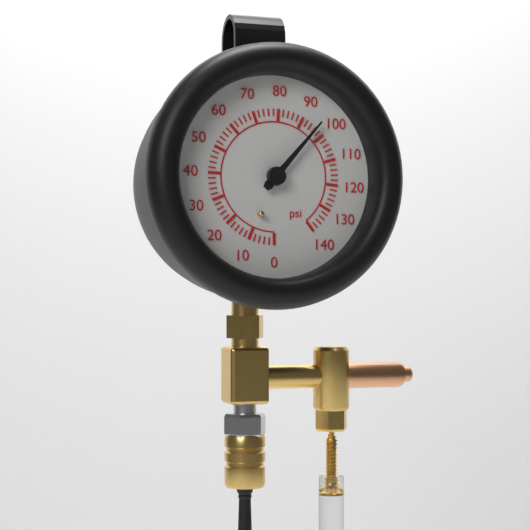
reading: 96 psi
